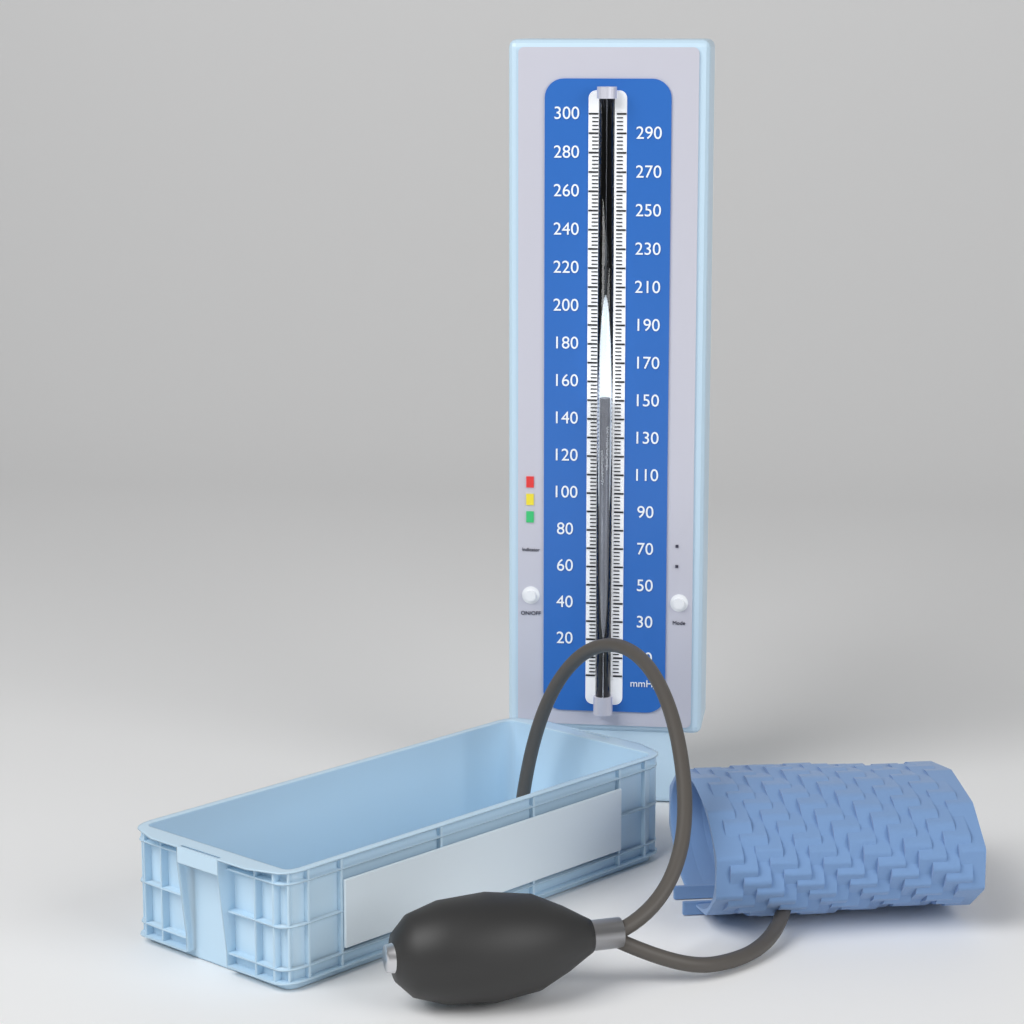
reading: 152 mmHg
